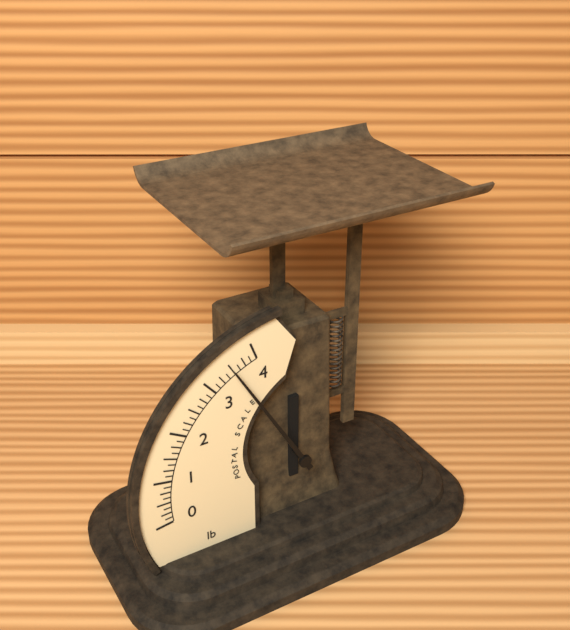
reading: 3.500 lb
